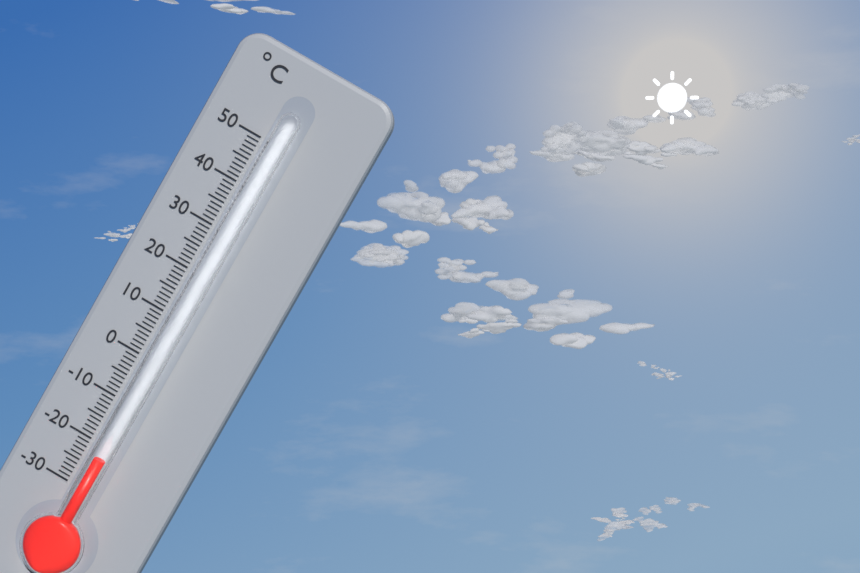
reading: -22 °C
